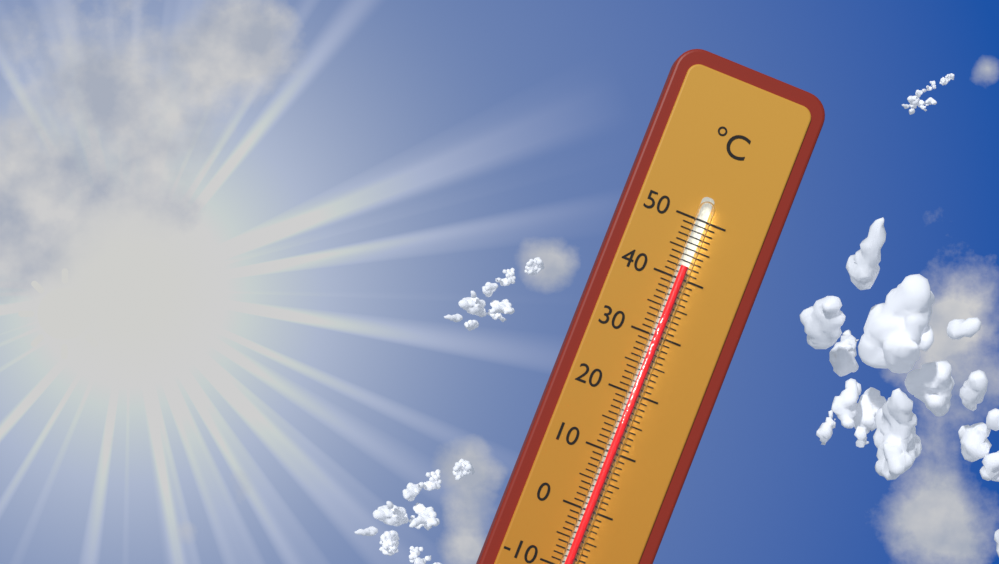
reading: 42 °C
